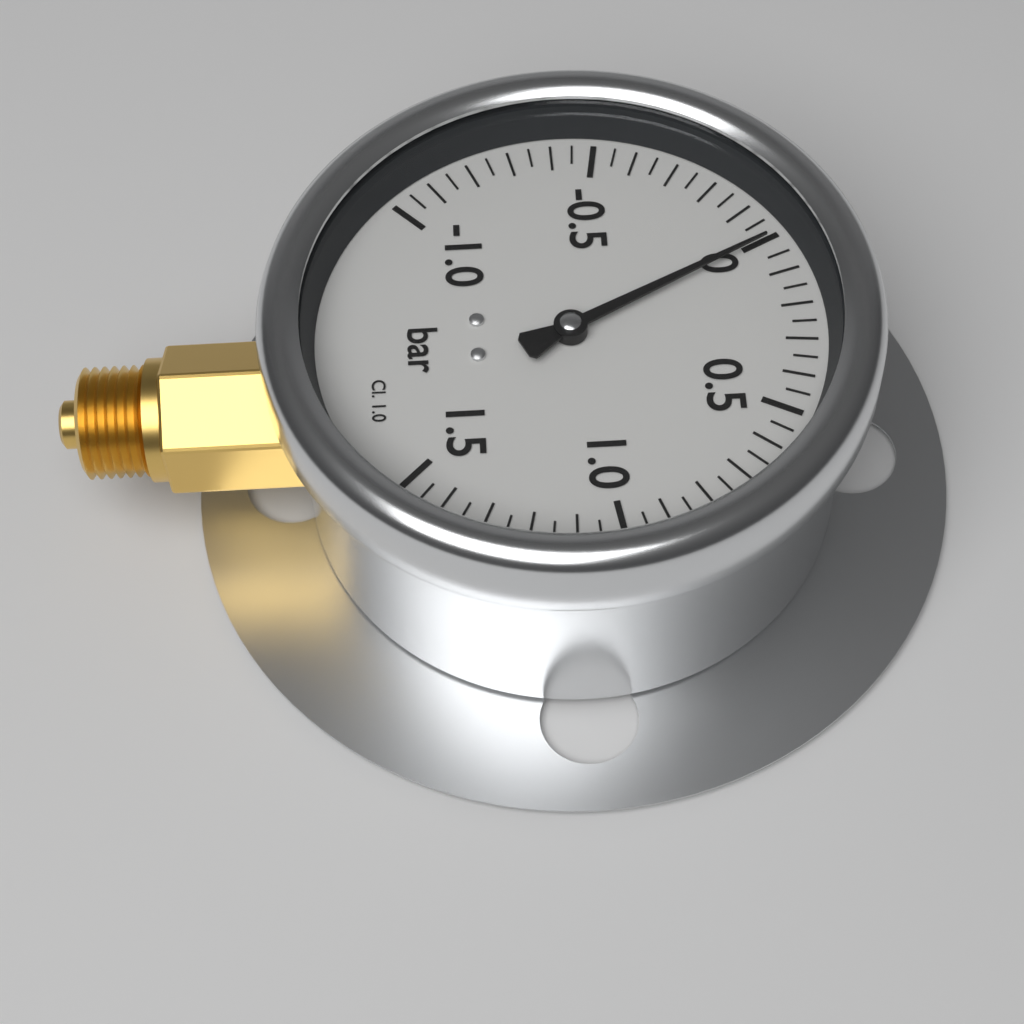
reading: 0.00 bar
